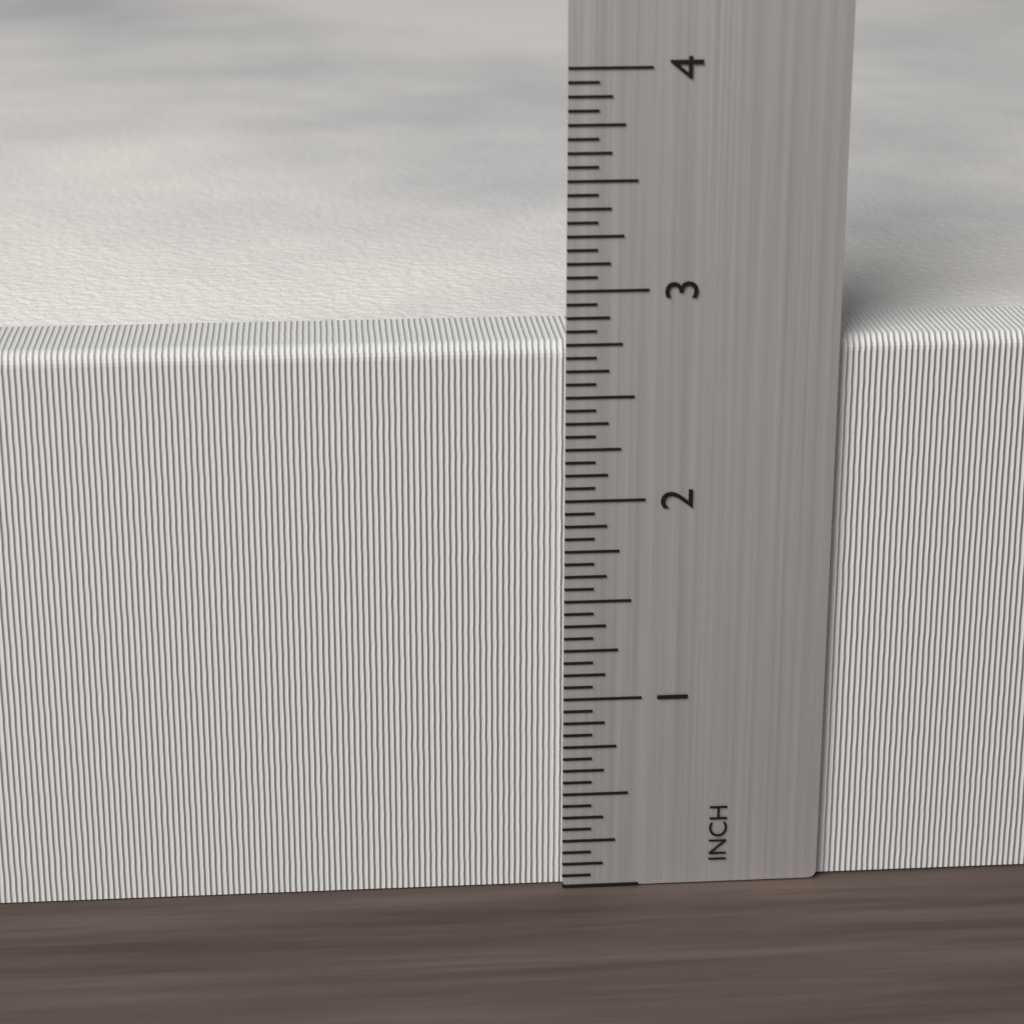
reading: 2.7500 inch
